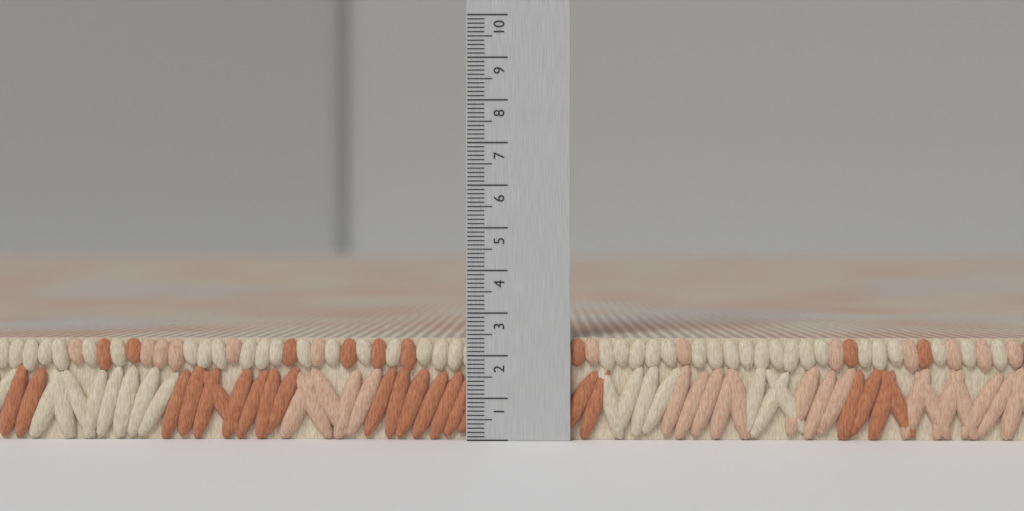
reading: 2.4 (no unit)
